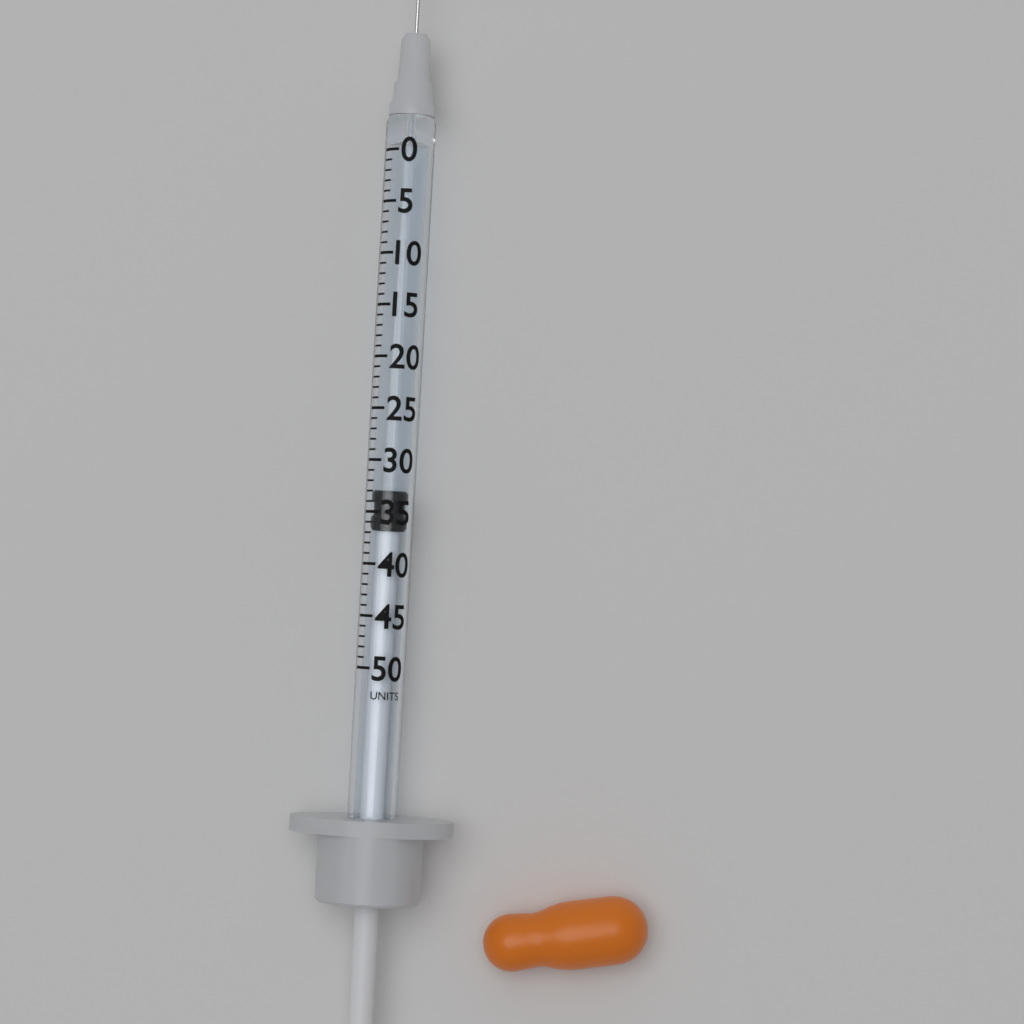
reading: 33 units
